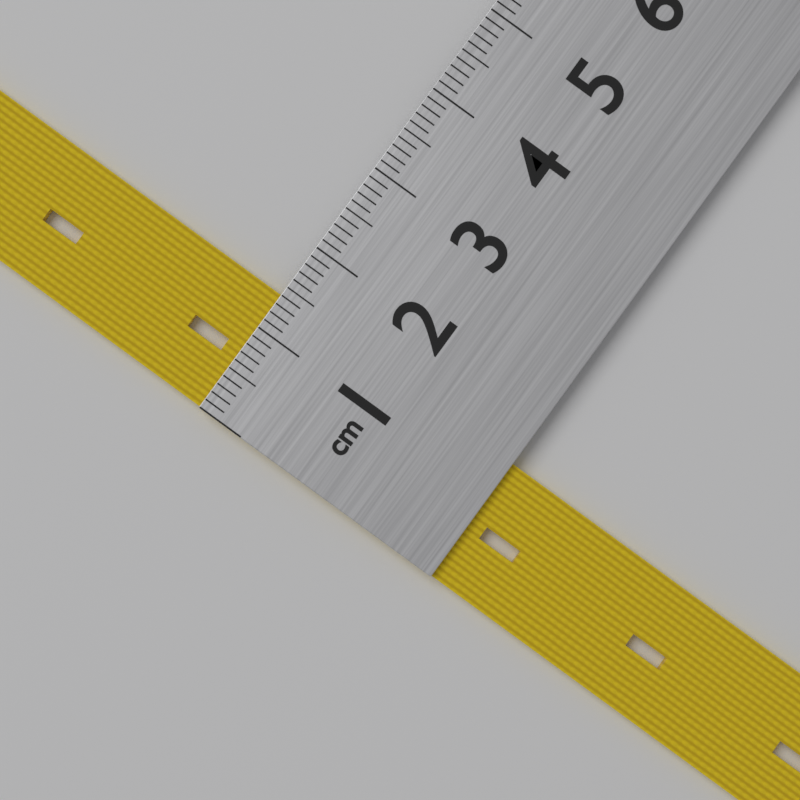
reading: 1.4 cm
